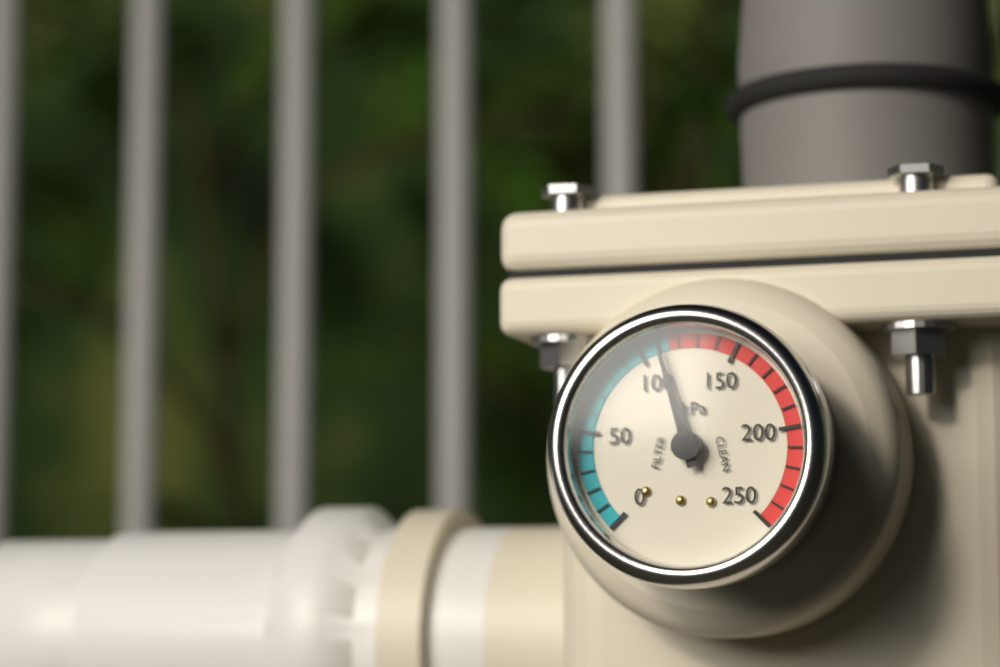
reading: 110 kPa
